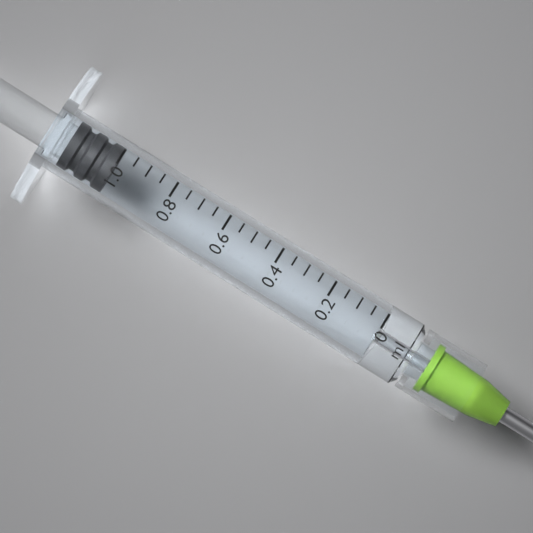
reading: 1.00 ml
